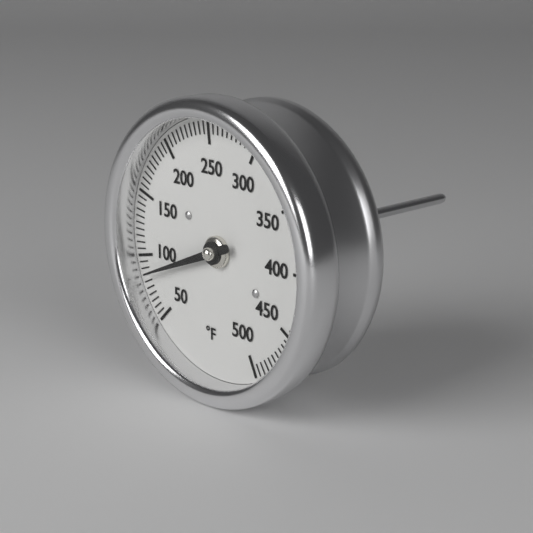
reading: 85 °F
